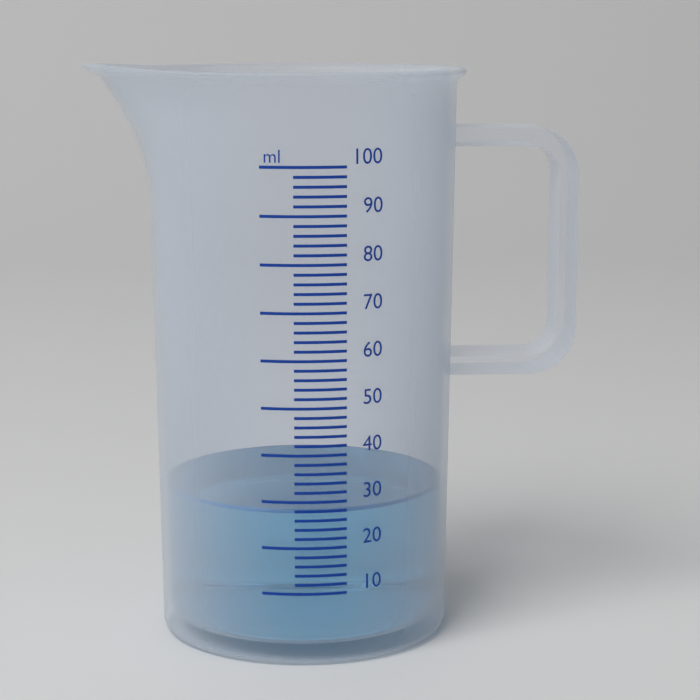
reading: 28 ml
